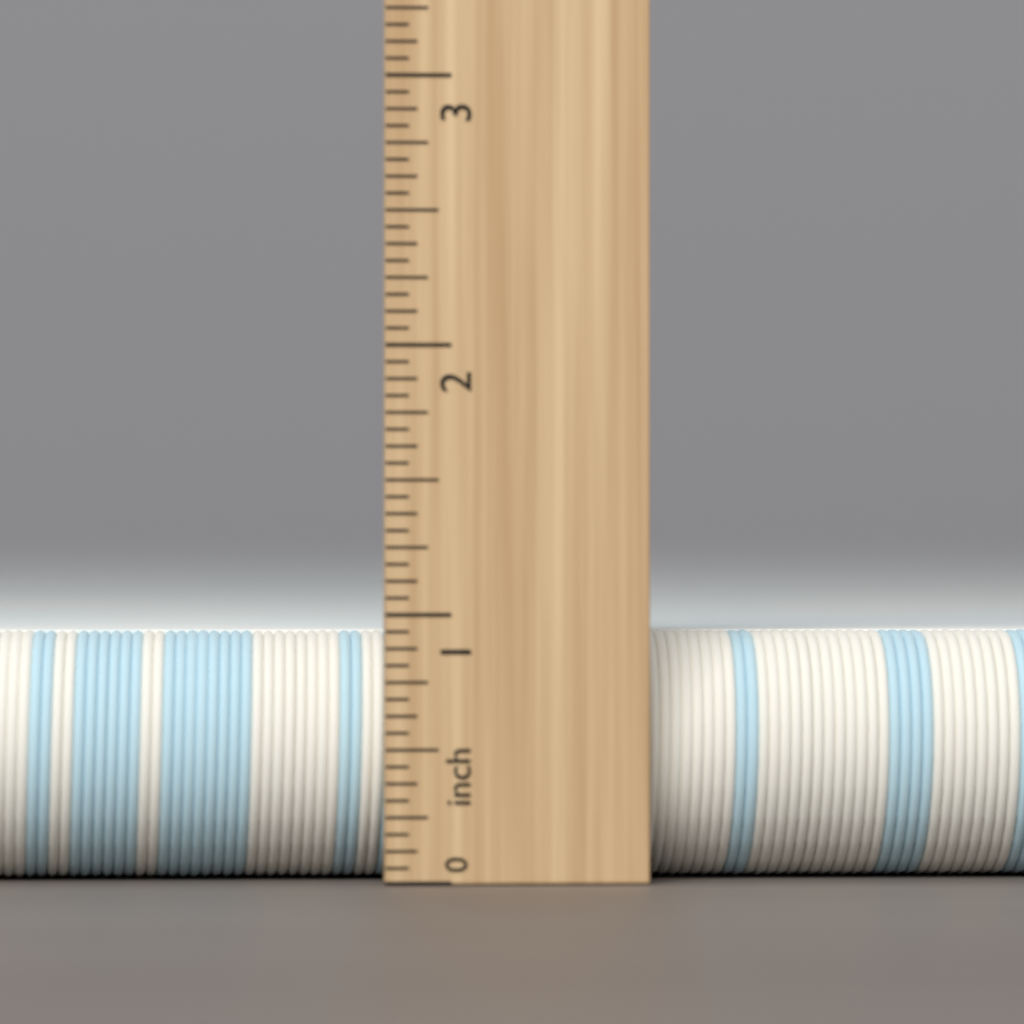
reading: 0.9375 inch
